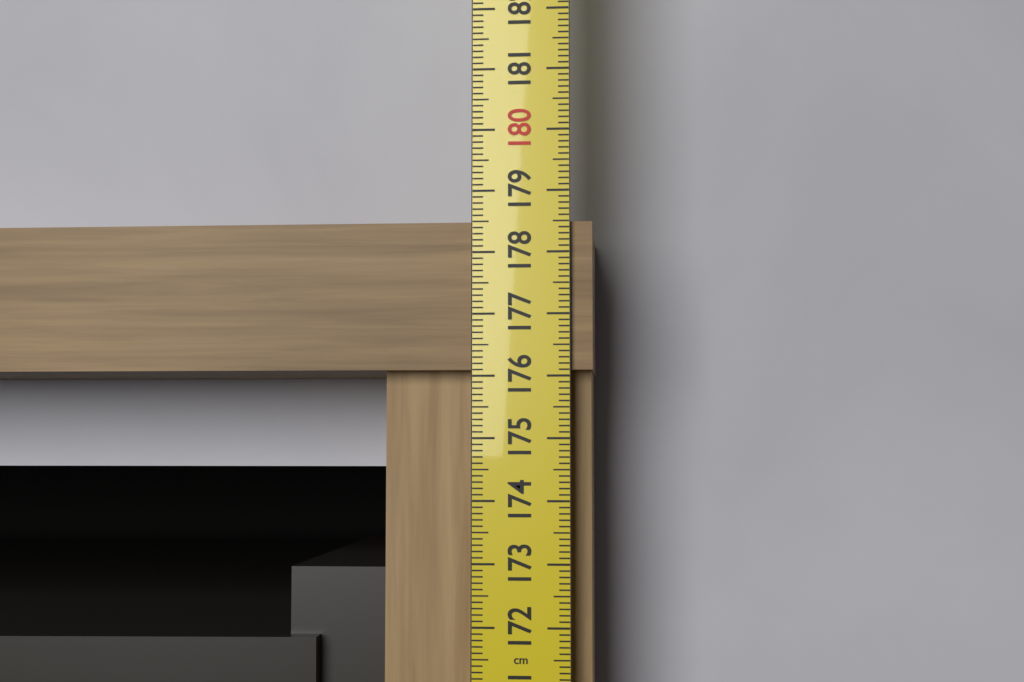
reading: 178.5 cm
